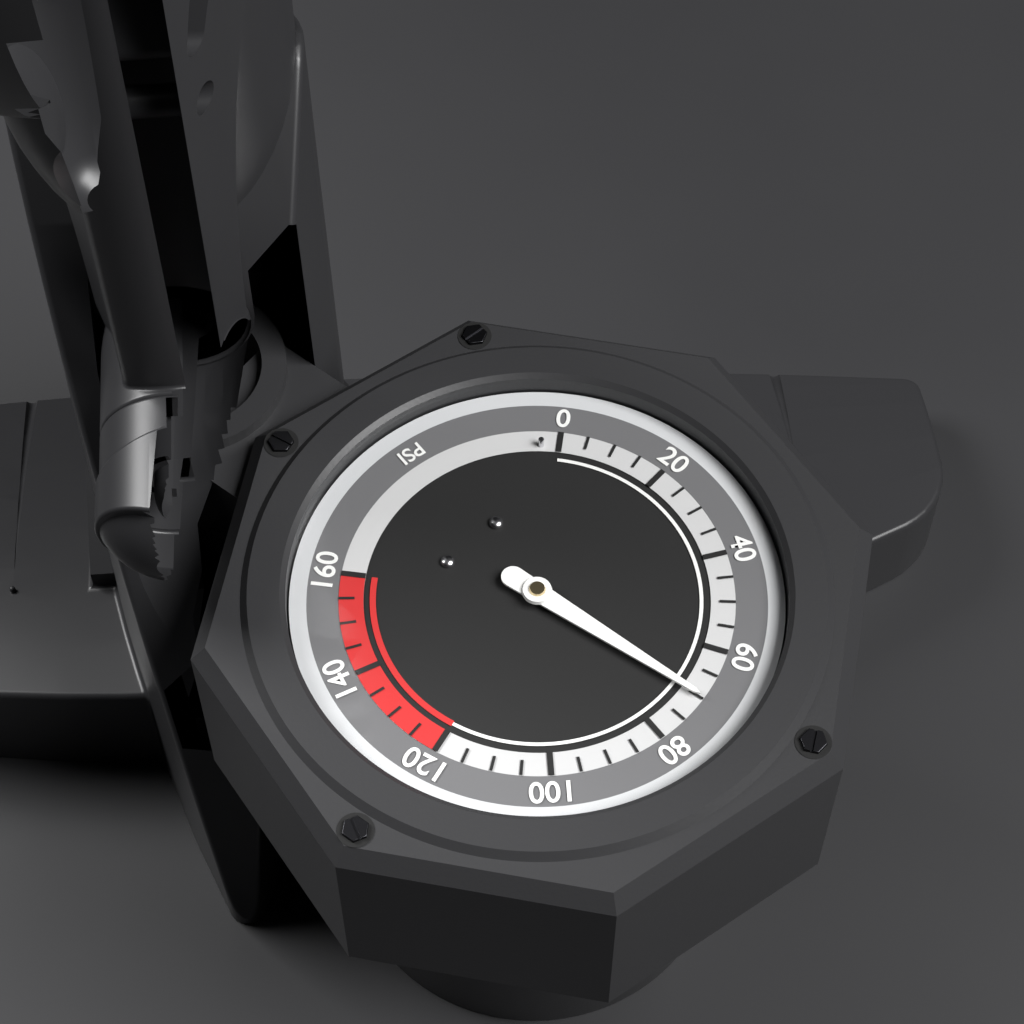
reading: 70 psi
